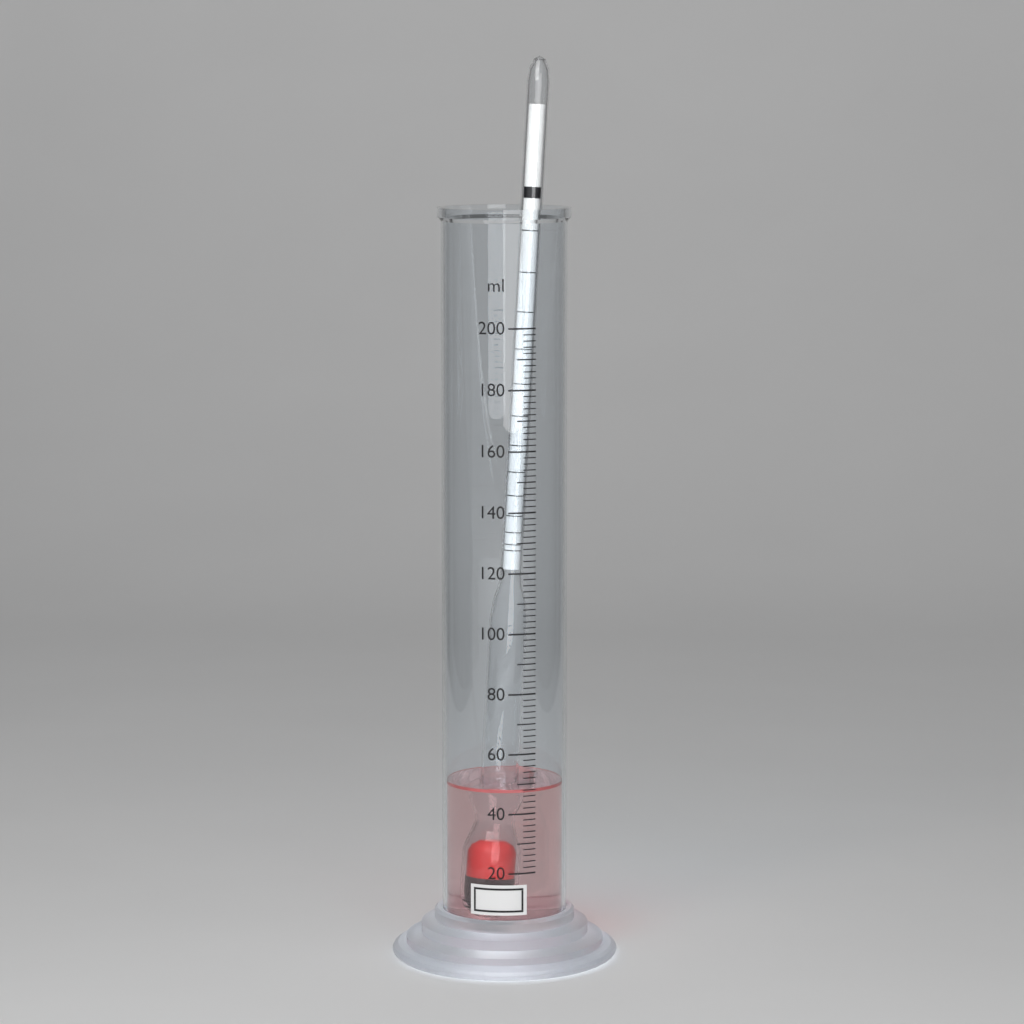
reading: 48 ml
